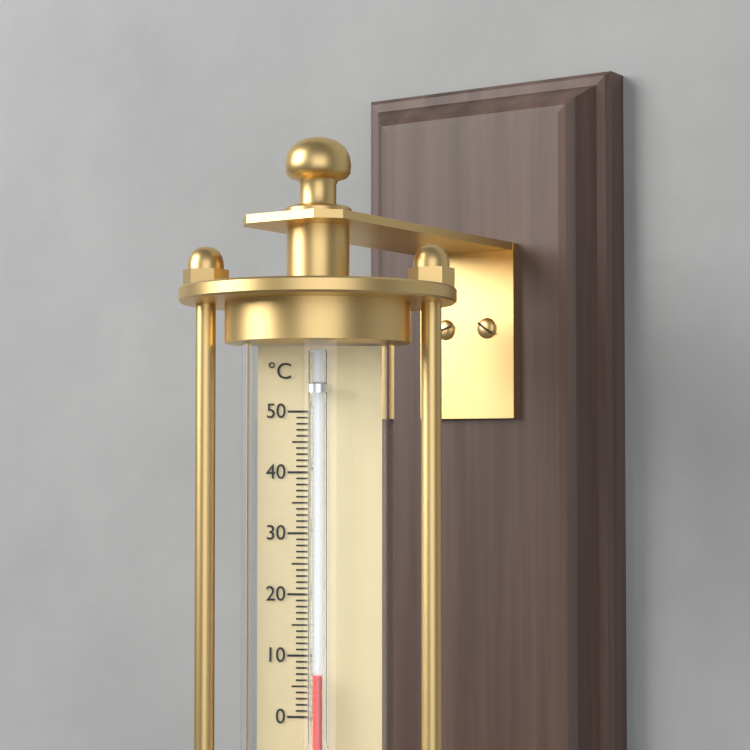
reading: 7 °C
